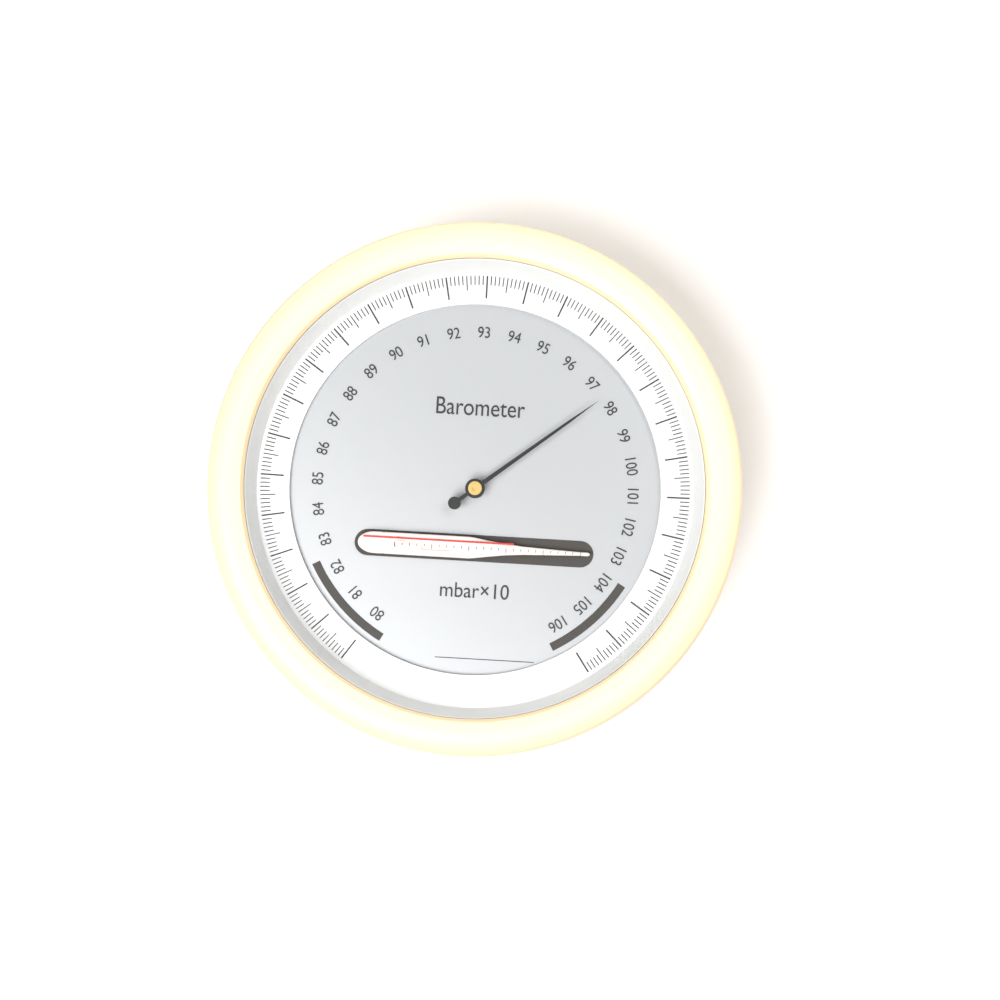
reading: 97.6 mbar×10
